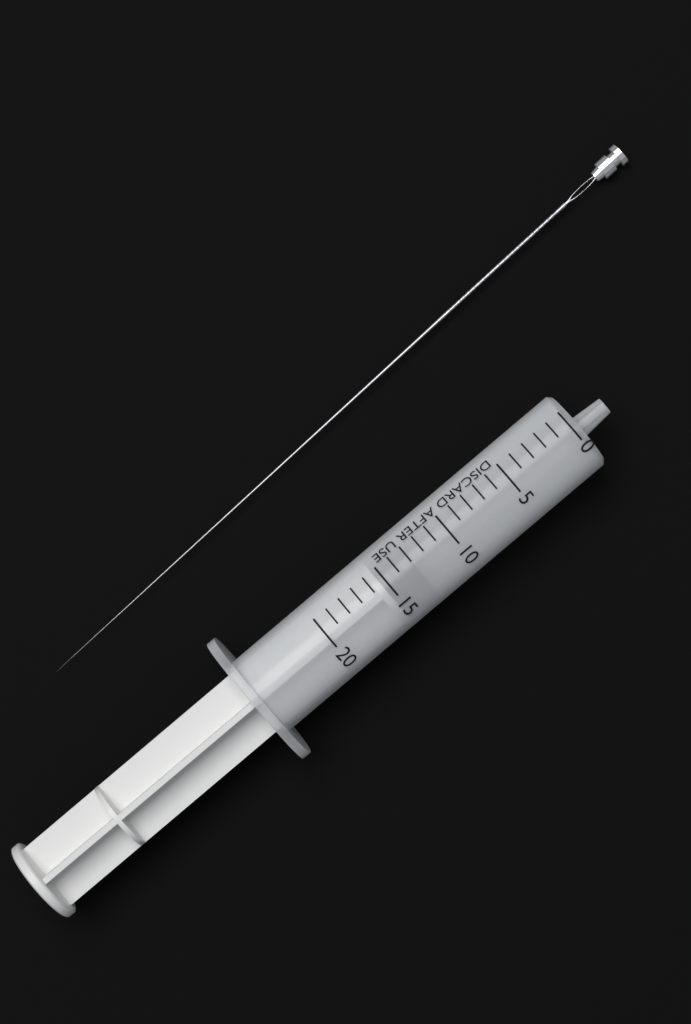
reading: 13 (no unit)
